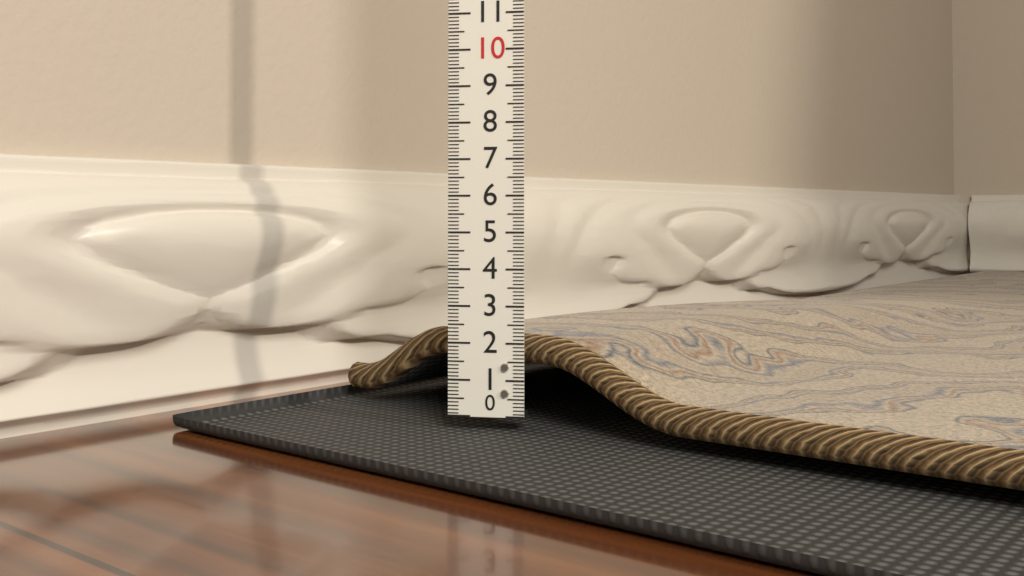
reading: 2.2 (no unit)
